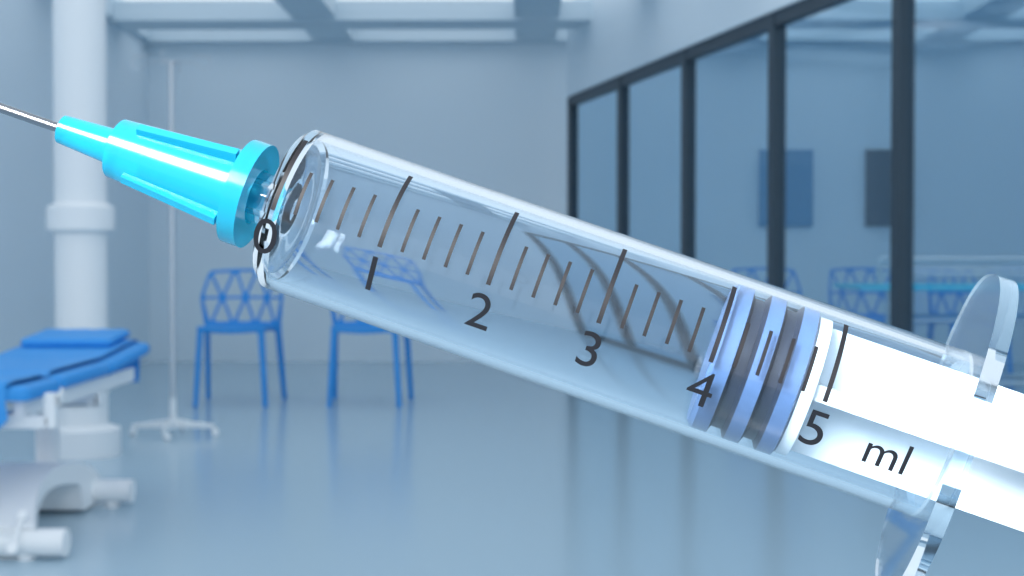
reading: 4.0 ml
